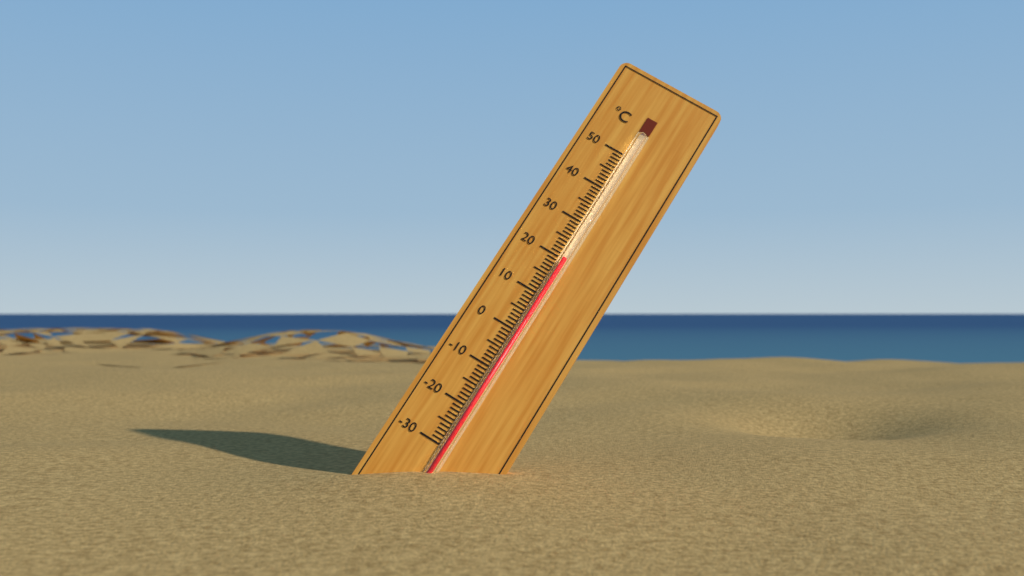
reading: 20 °C
